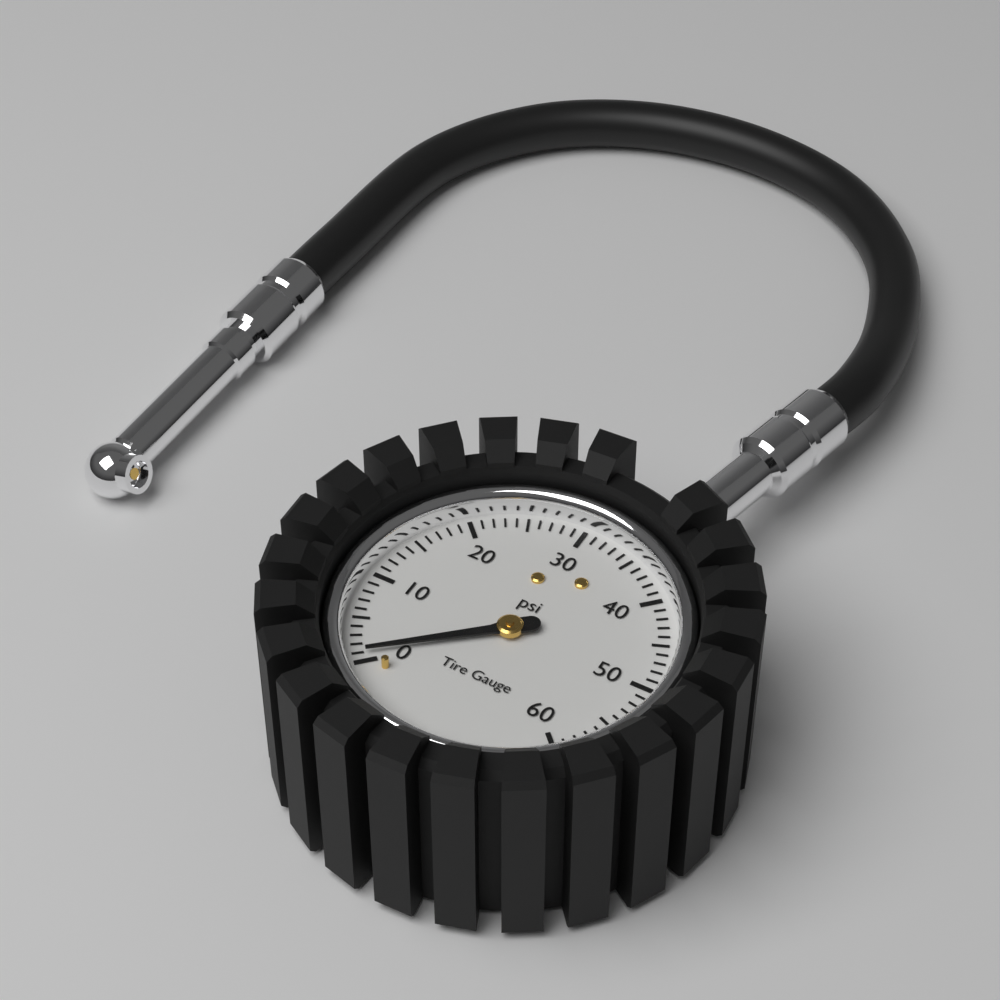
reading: 1 psi
